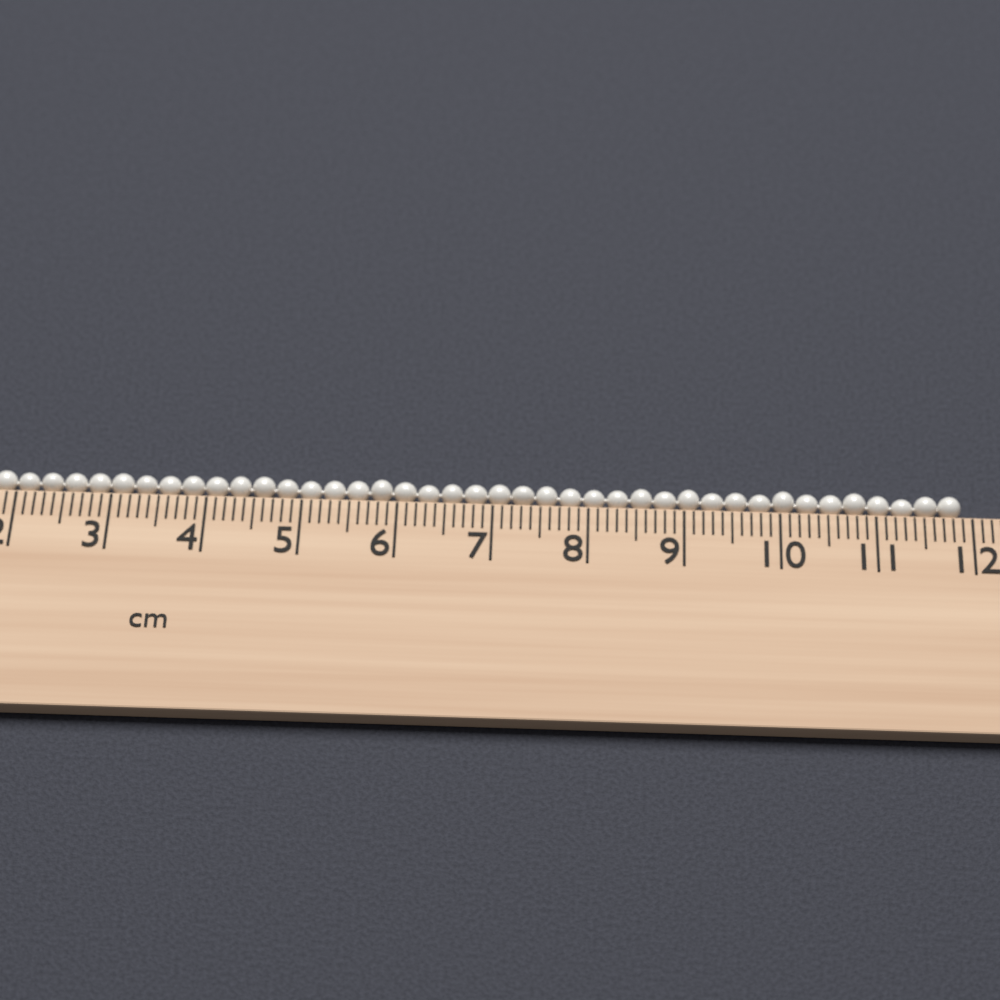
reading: 11.9 cm
